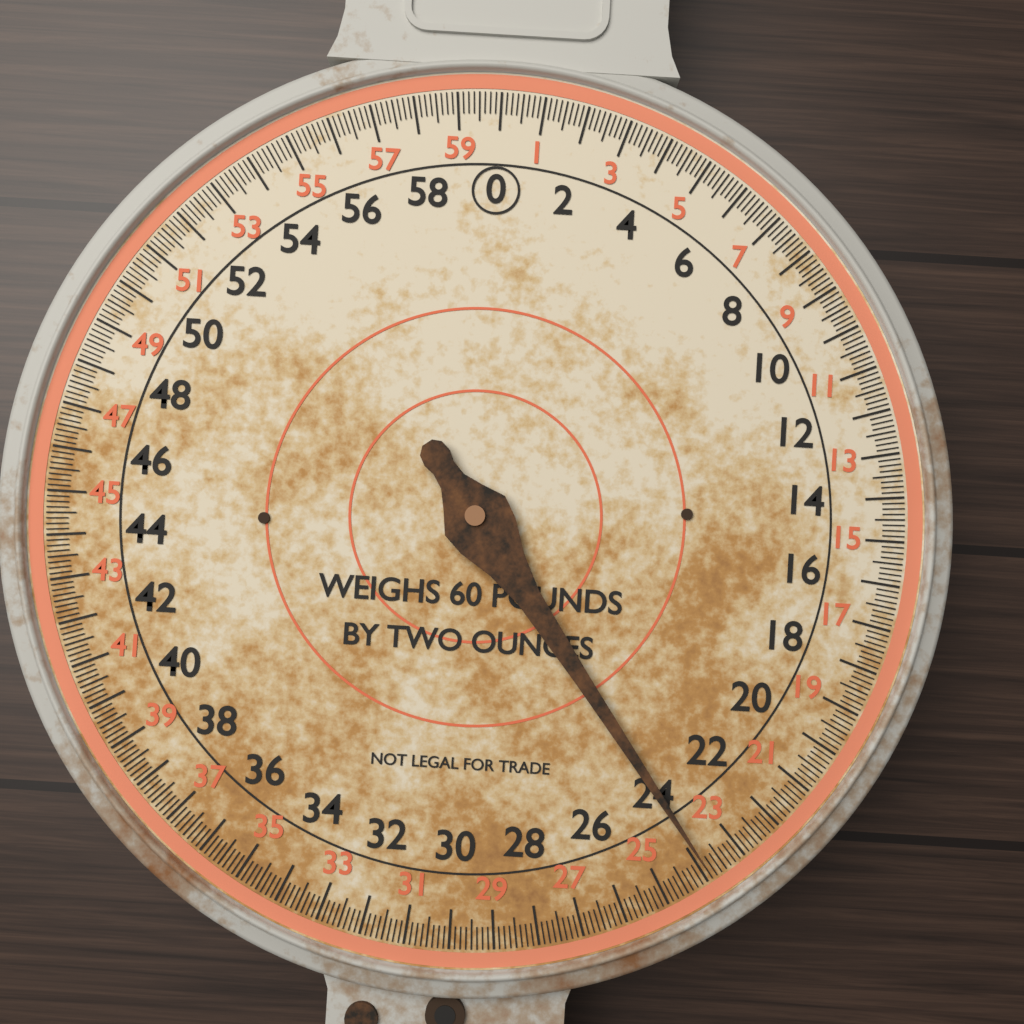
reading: 23.875 lb
